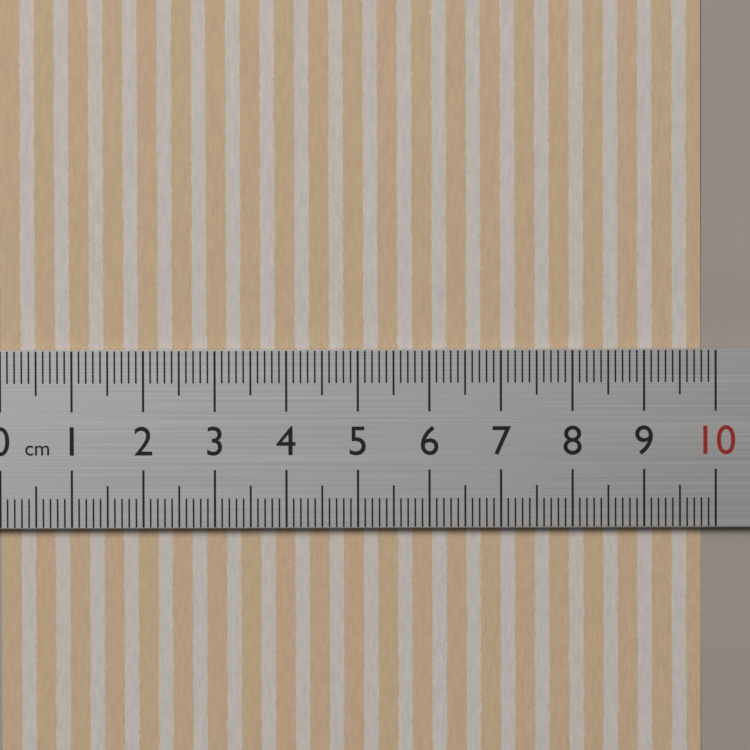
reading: 9.8 cm
